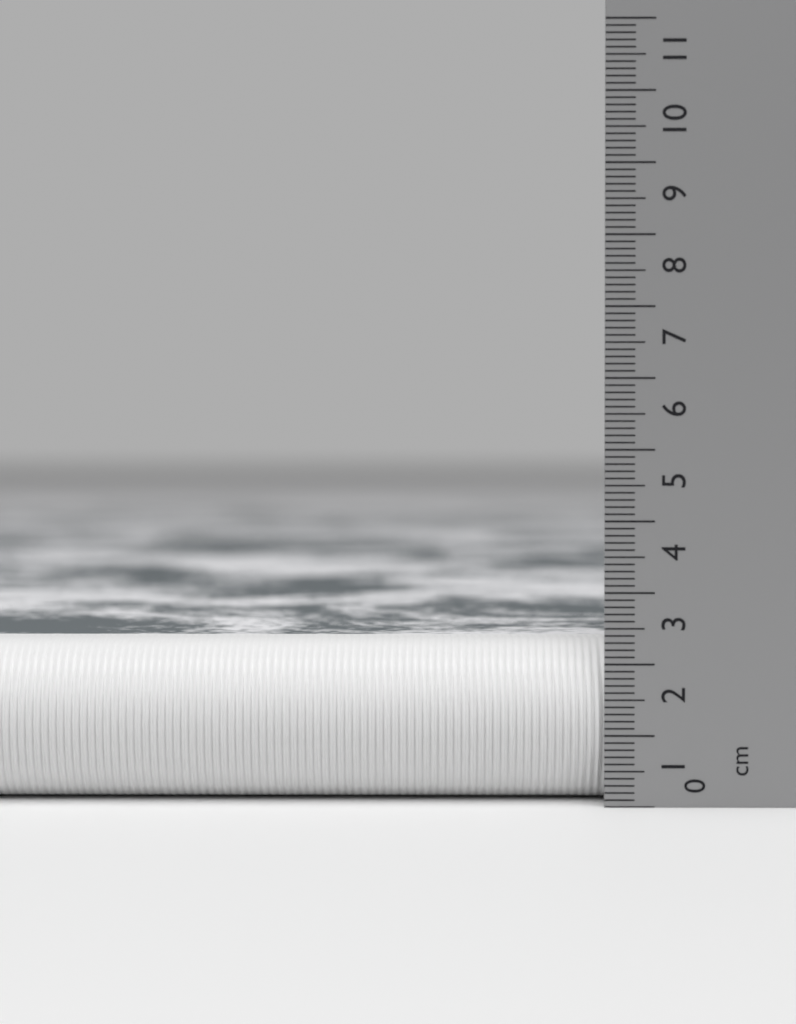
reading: 2.3 cm
